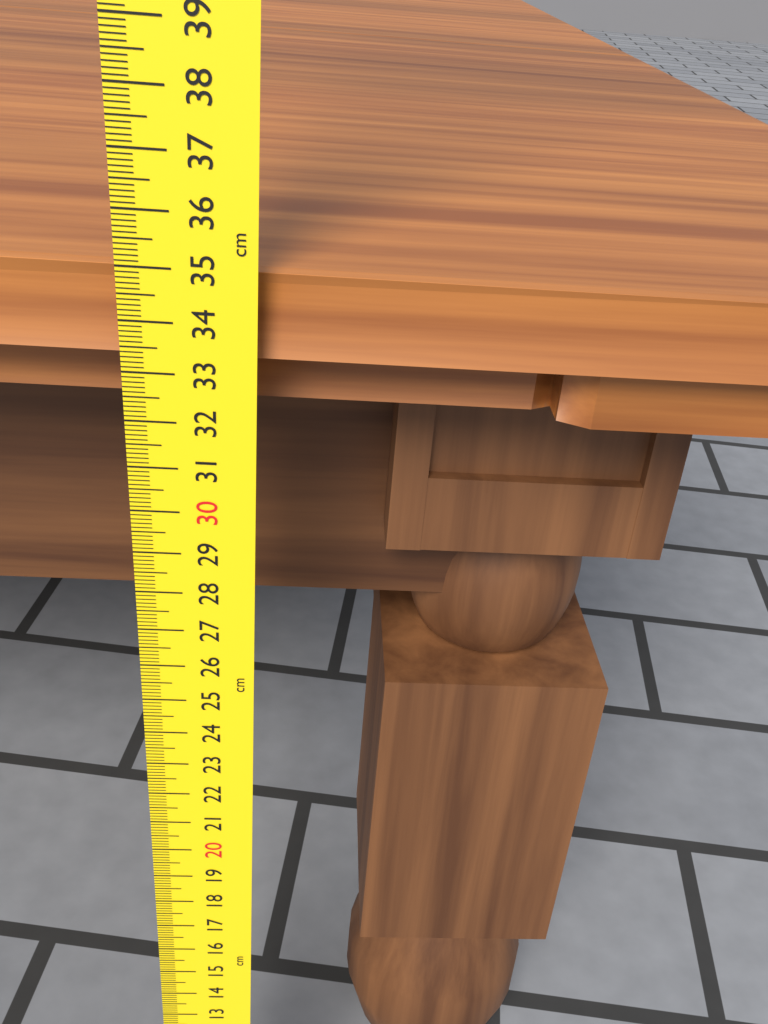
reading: 34.9 cm
